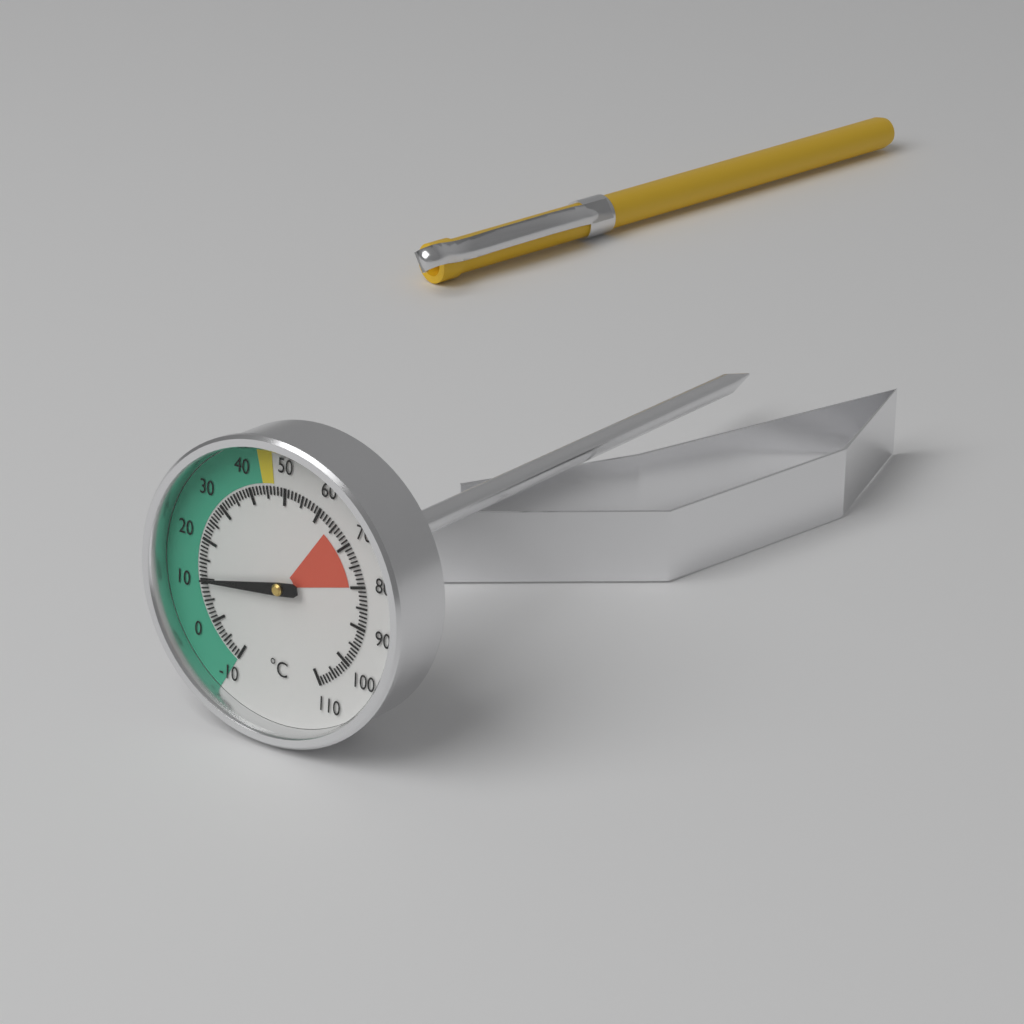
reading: 10 °C
